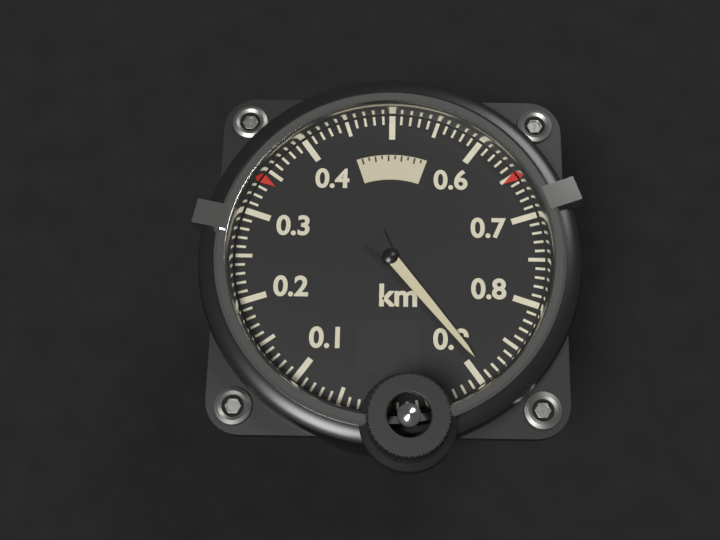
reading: 0.89 km
